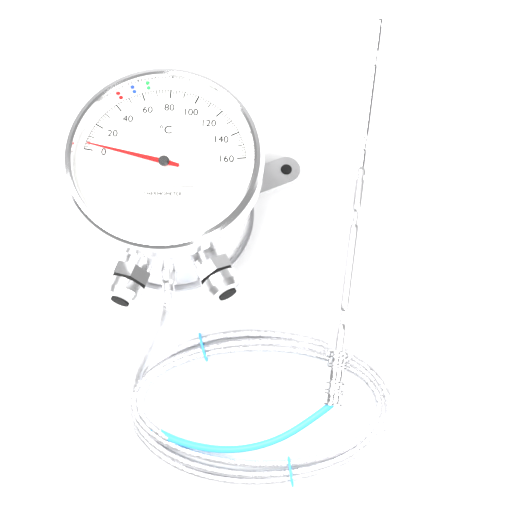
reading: 4 °C
